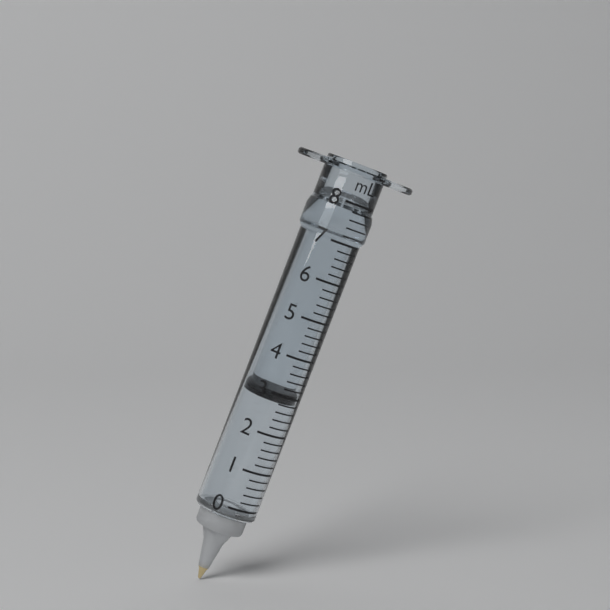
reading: 2.8 ml
